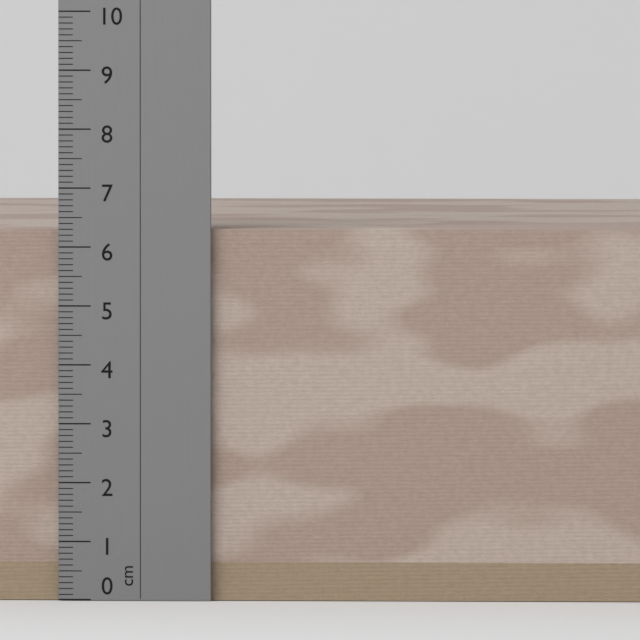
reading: 6.3 cm
